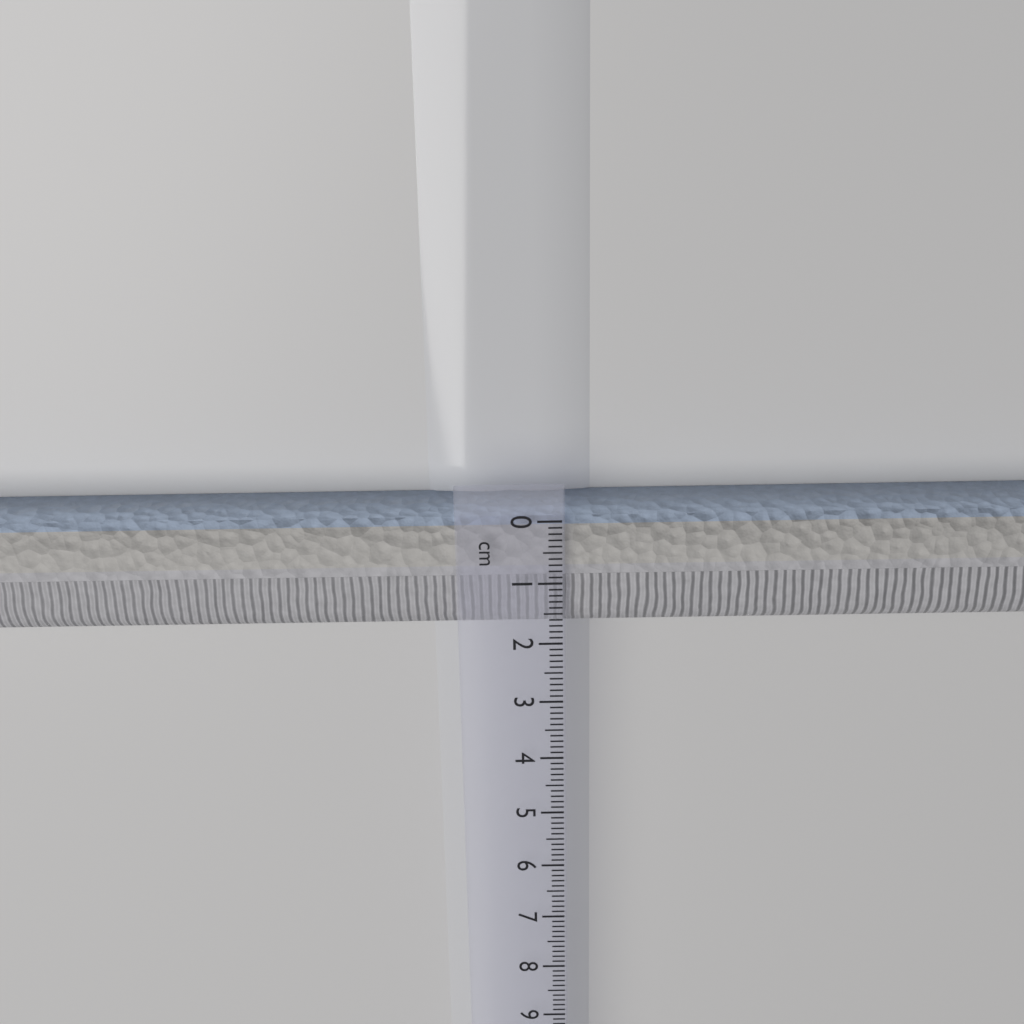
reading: 1.9 cm
